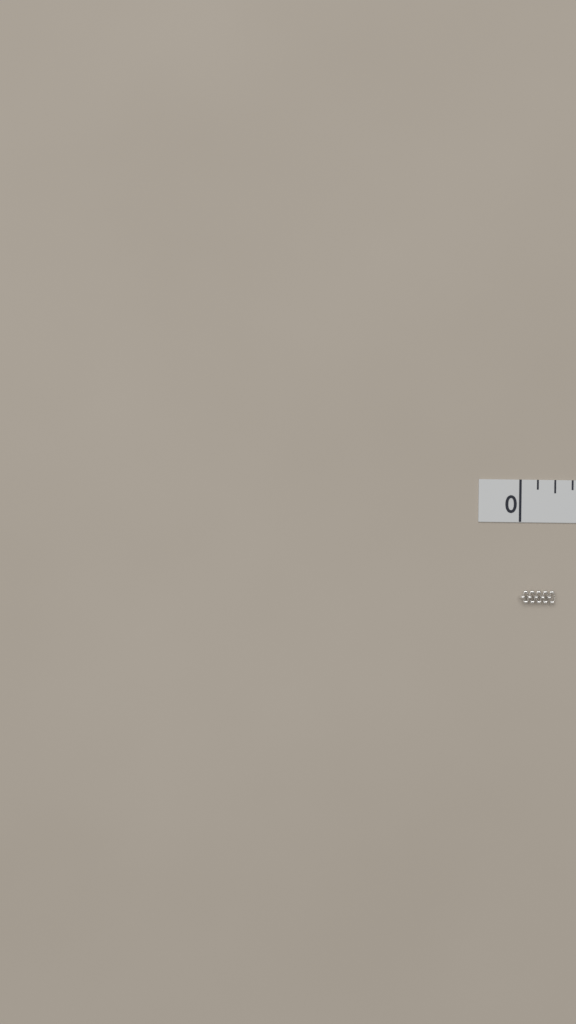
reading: 0.250 in
